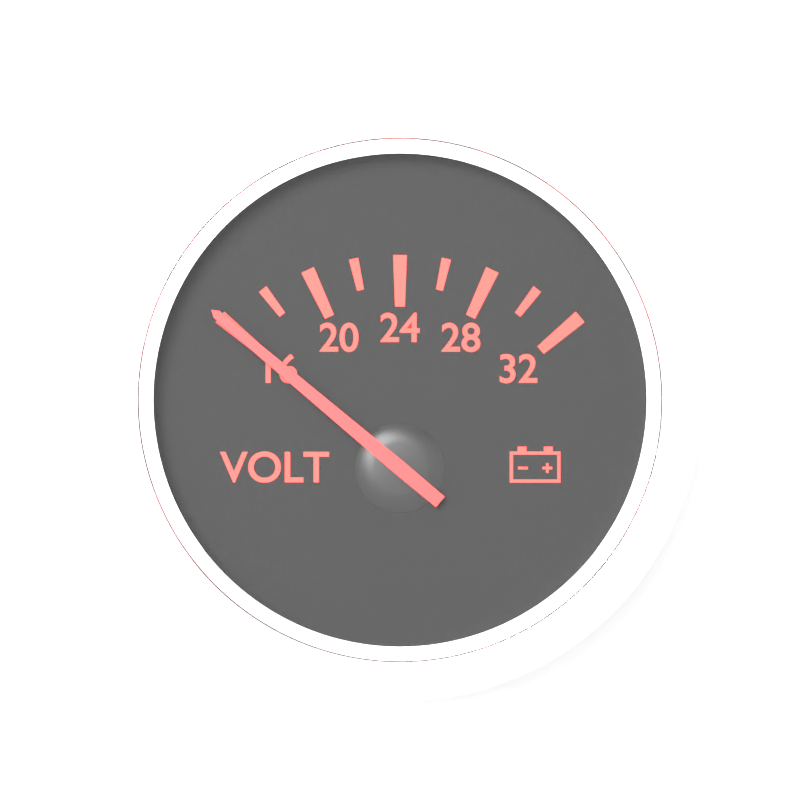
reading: 16 V
